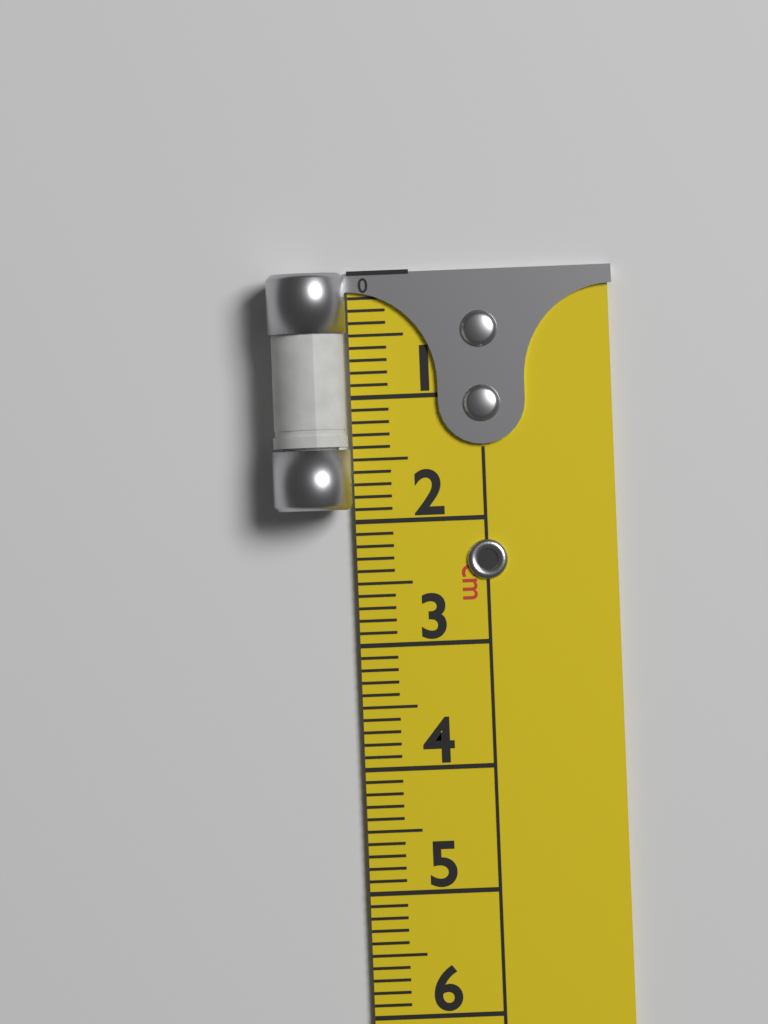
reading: 1.9 cm
